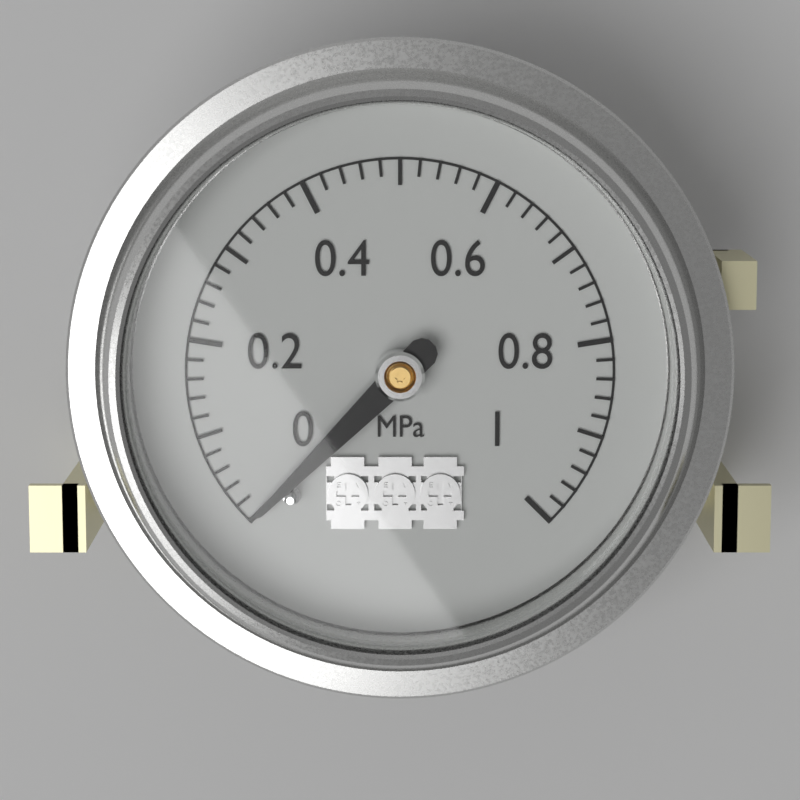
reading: 0.00 MPa
